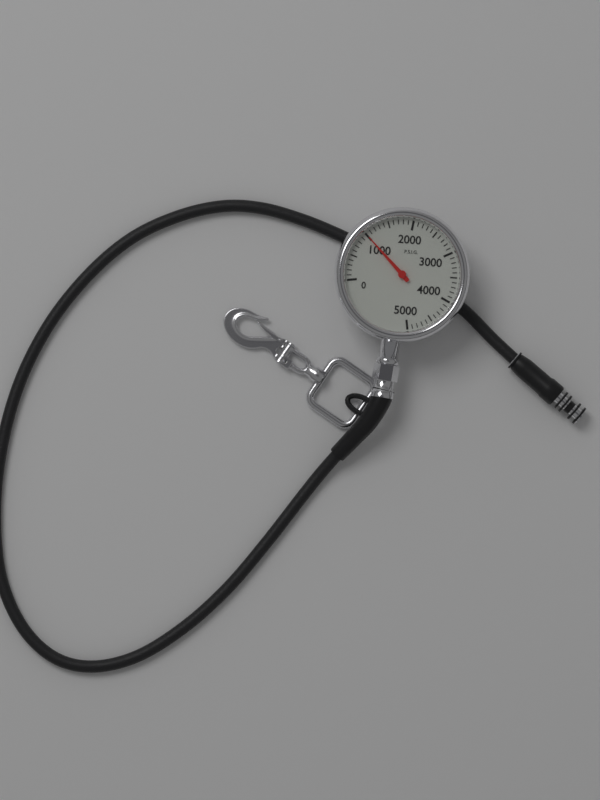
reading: 1000 psi
